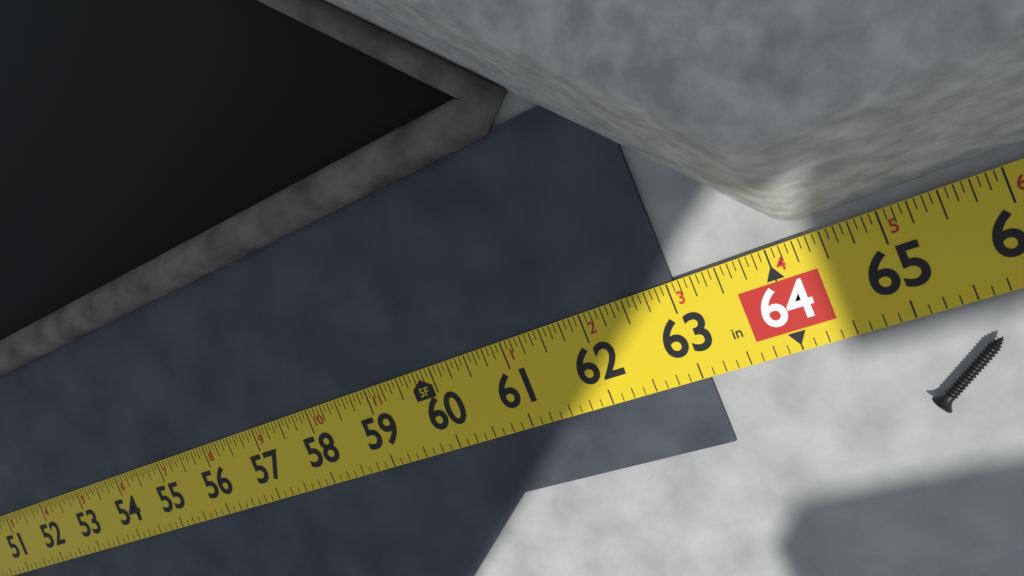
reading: 63.0625 in
